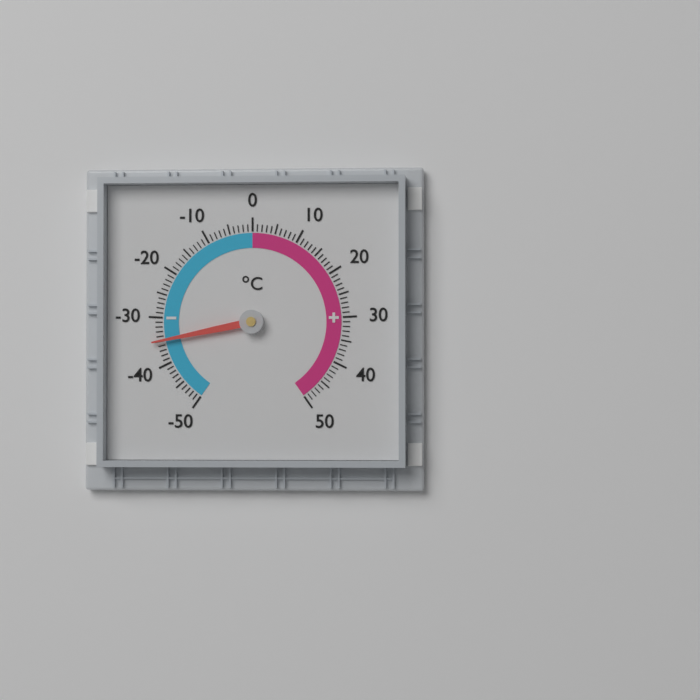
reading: -35 °C
